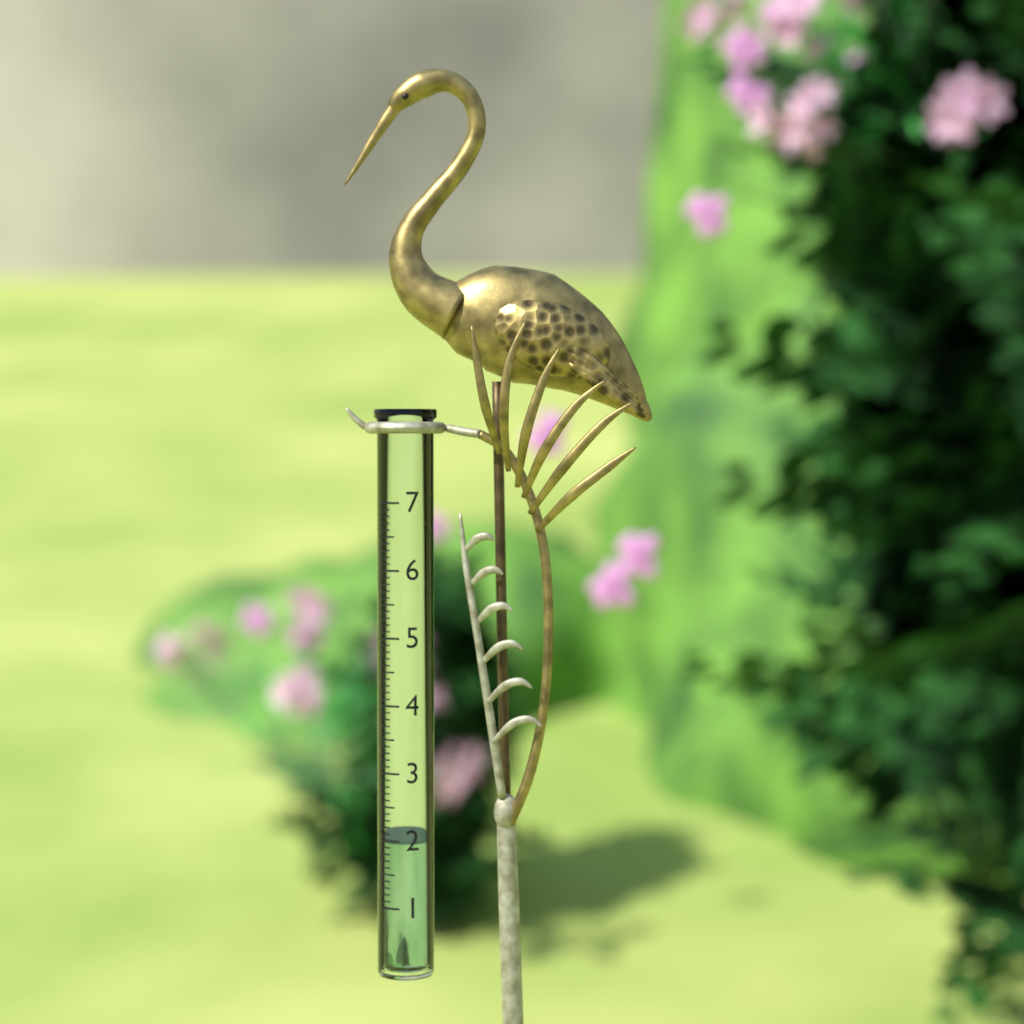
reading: 2.0 (no unit)
